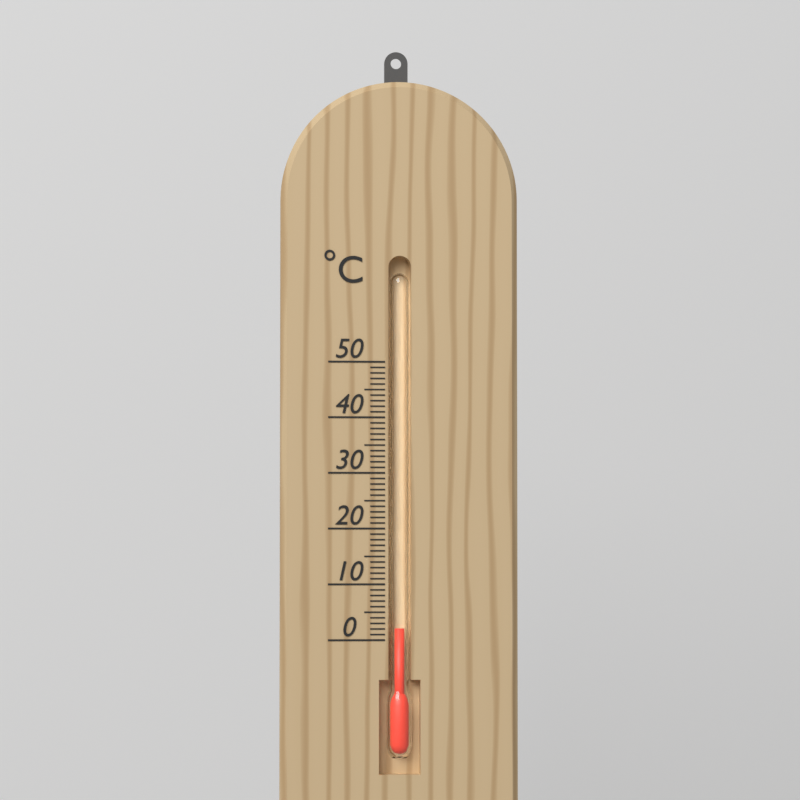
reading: 2 °C
